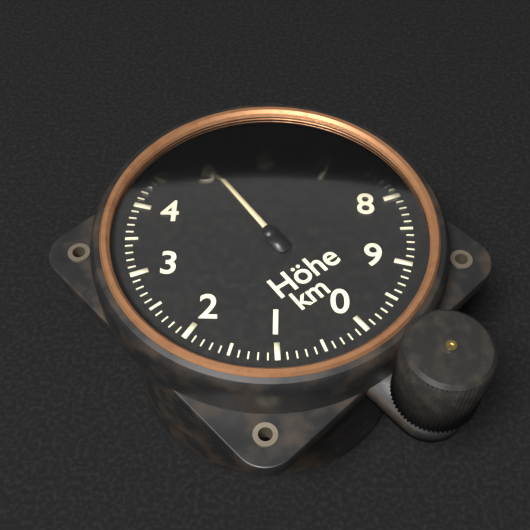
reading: 5.1 km
